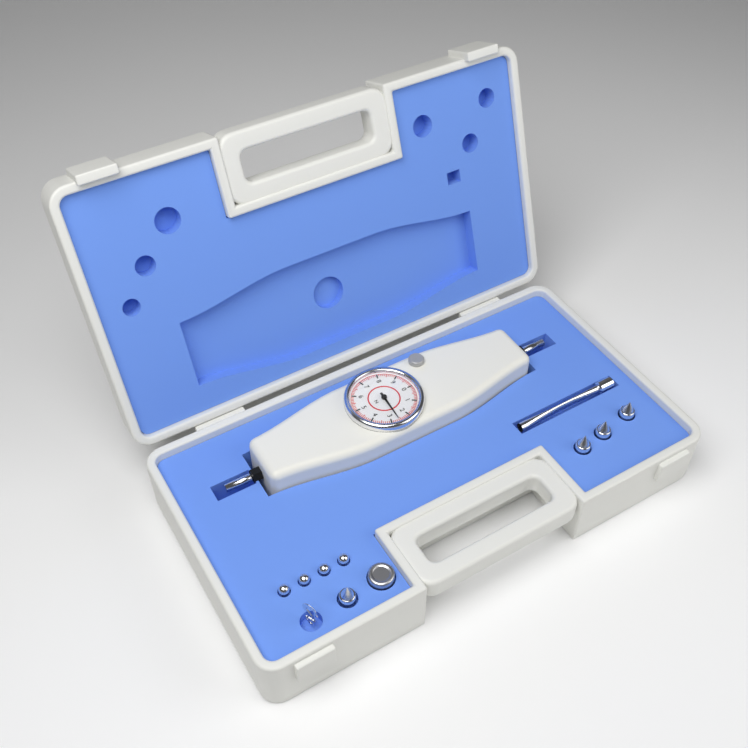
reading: 2.6 N
